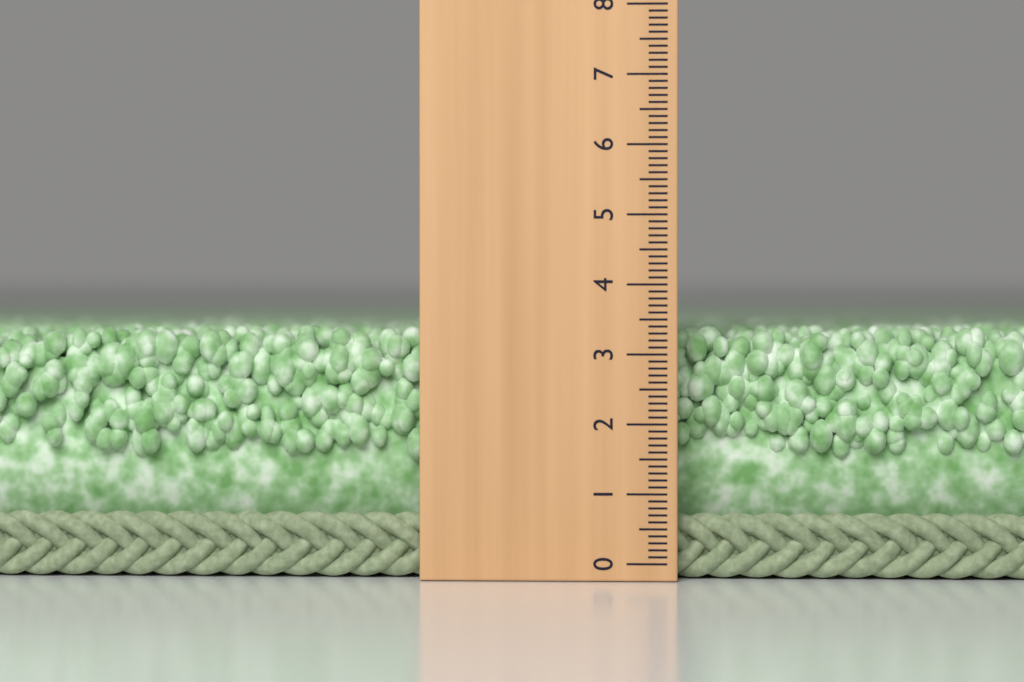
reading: 3.4 (no unit)
